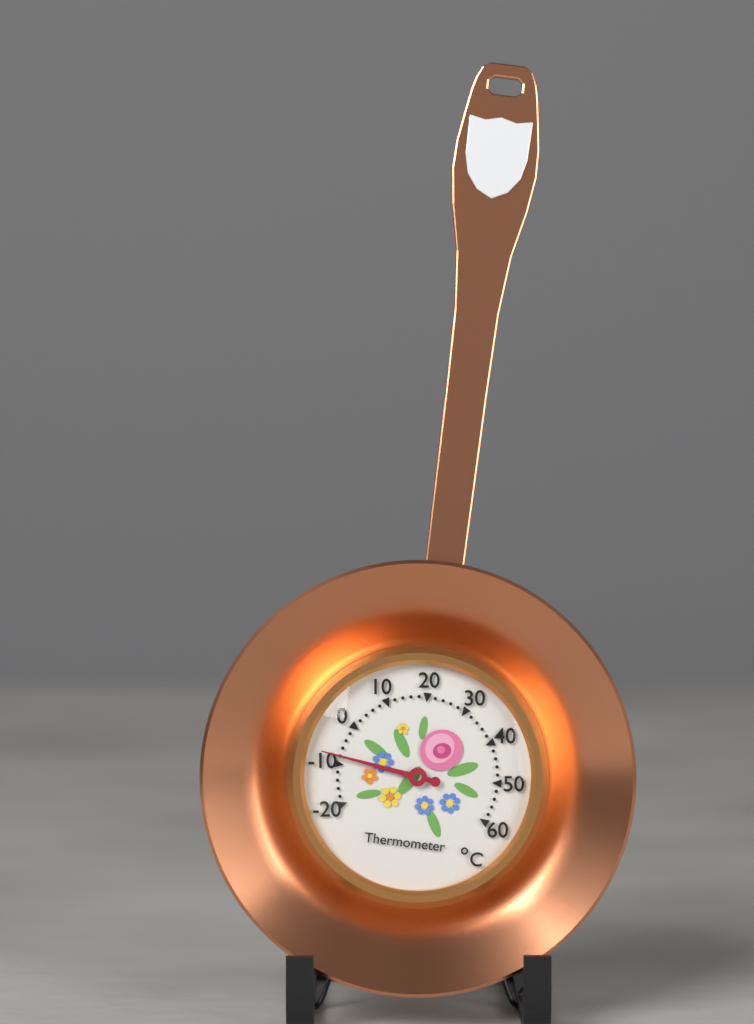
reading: -8 °C
